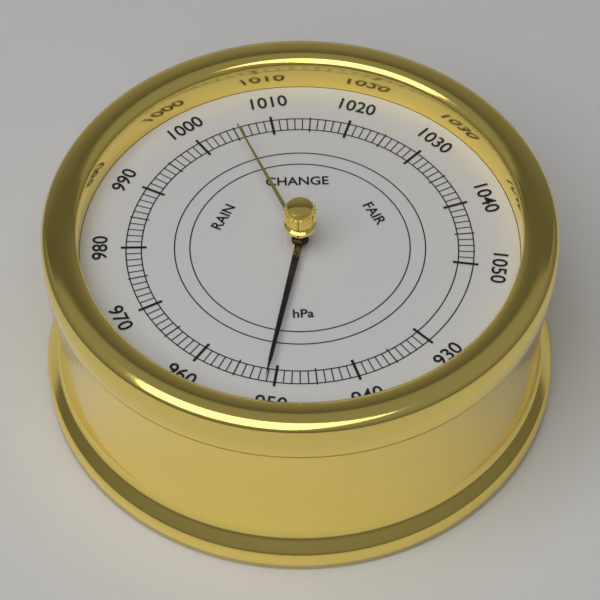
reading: 951 hPa
